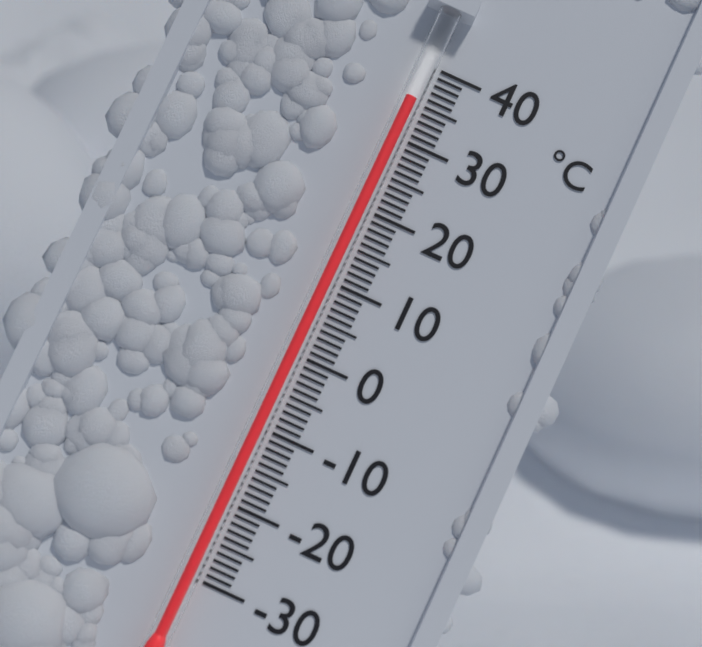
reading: 35 °C
